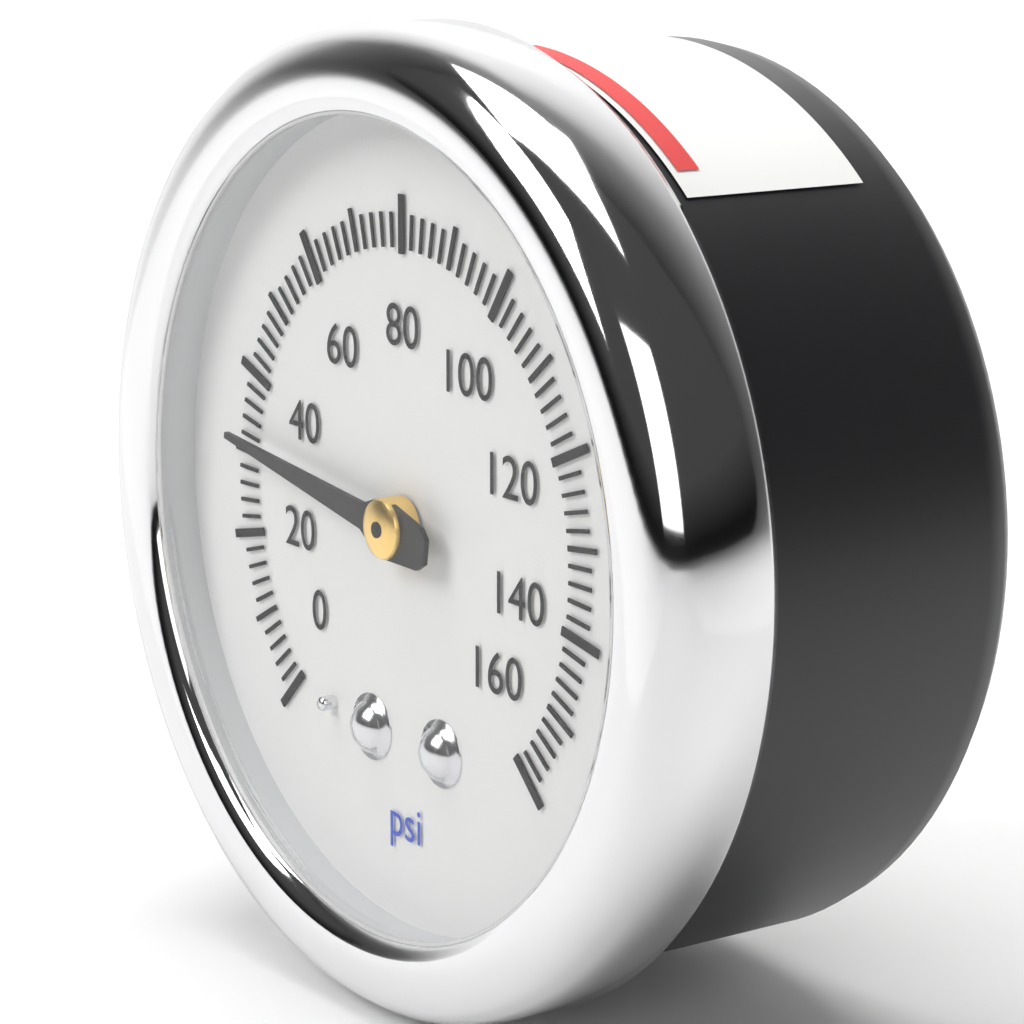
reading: 32 psi
